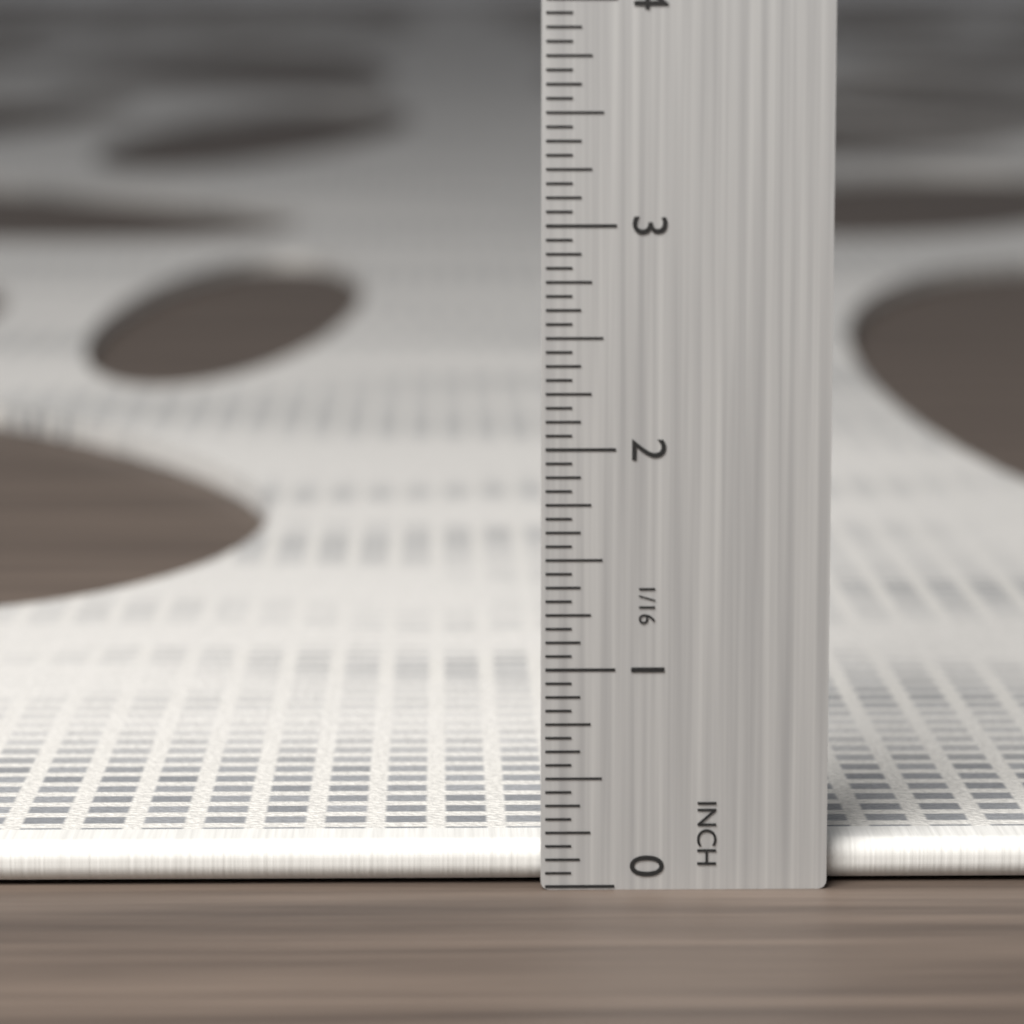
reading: 0.1875 in
